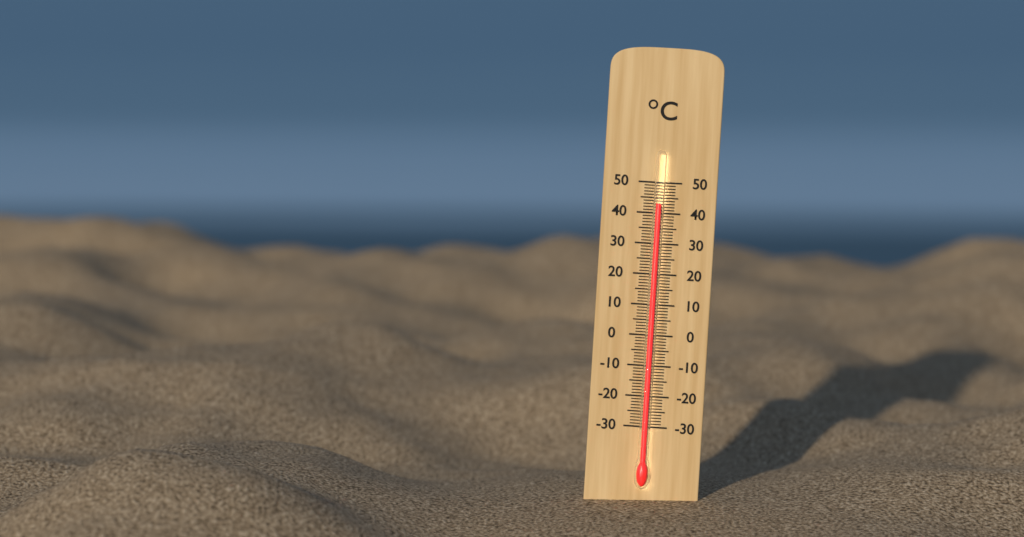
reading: 43 °C
